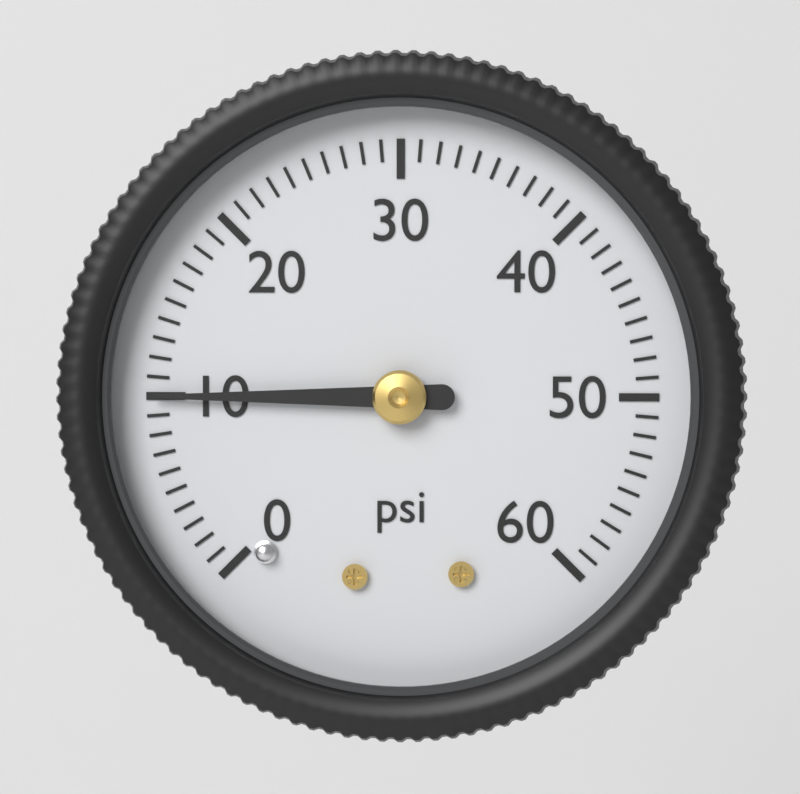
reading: 10 psi
